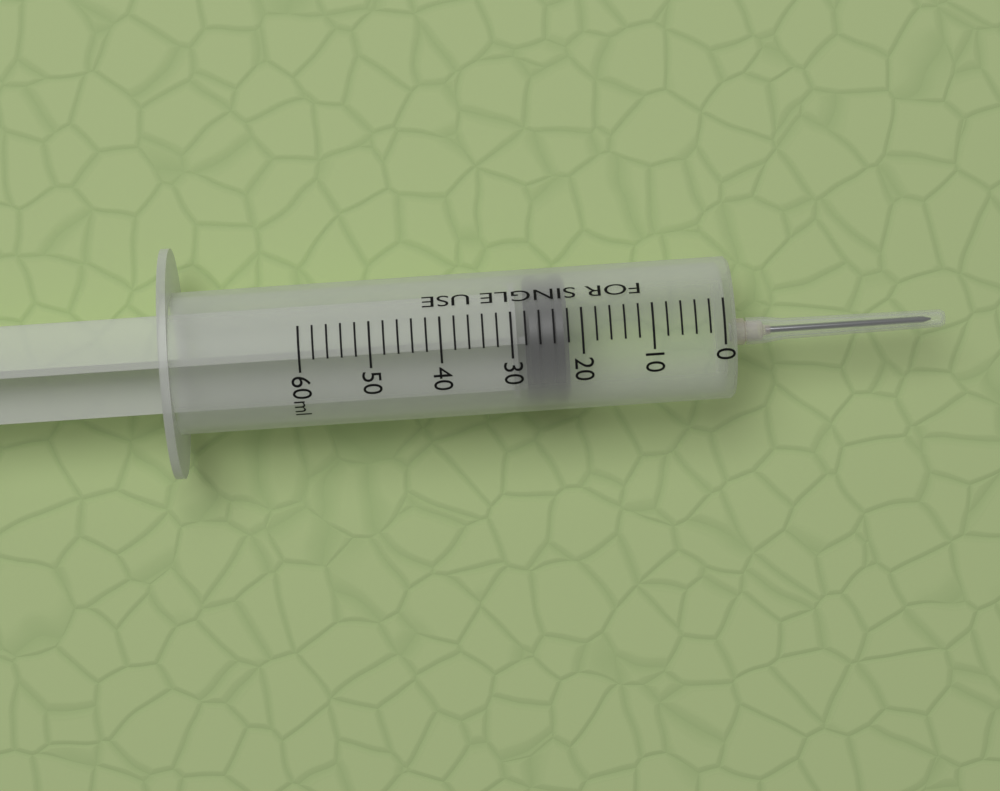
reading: 22 ml
